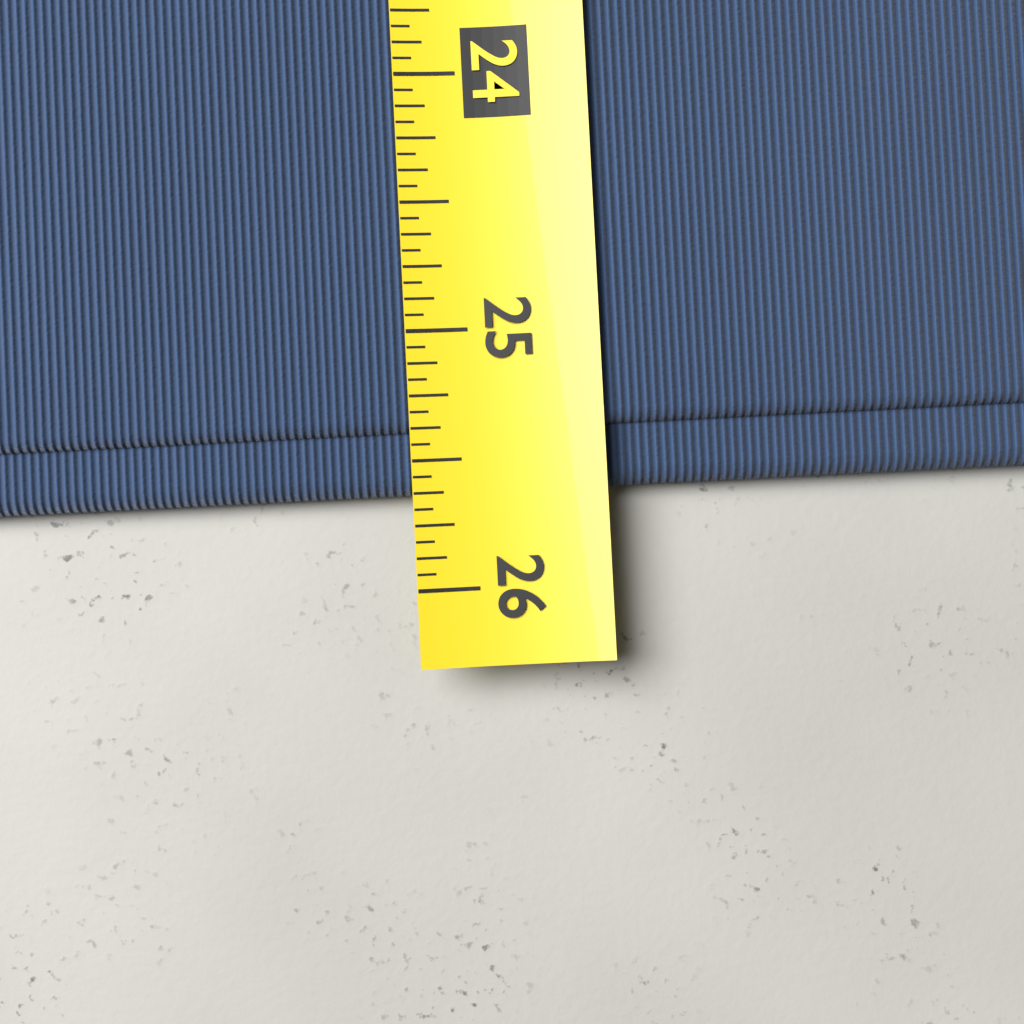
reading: 25.6250 (no unit)
